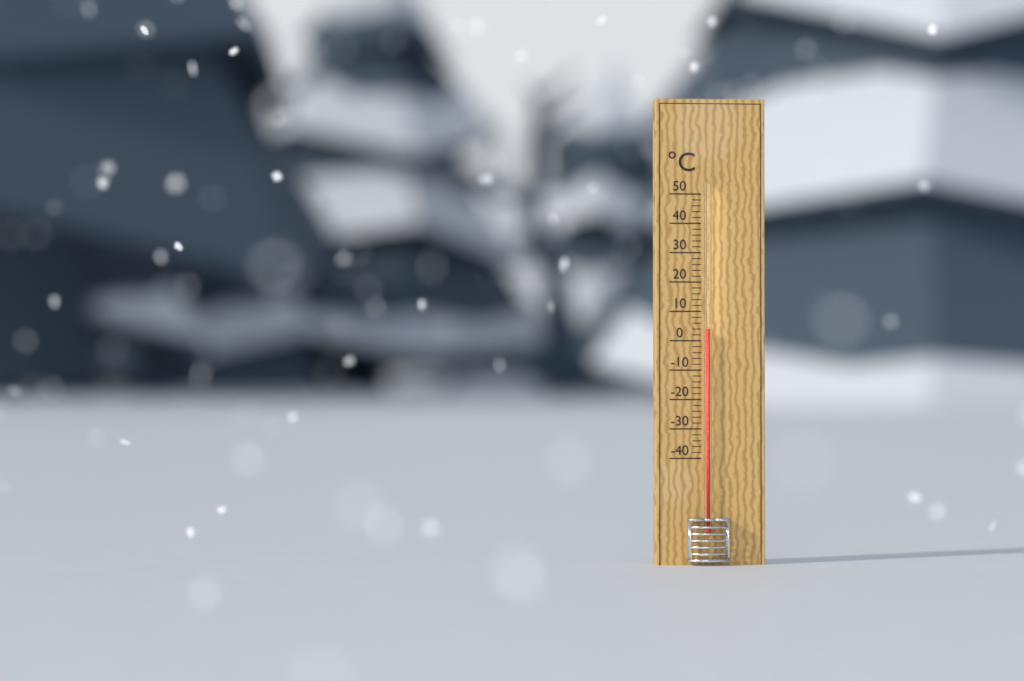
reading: 4 °C
